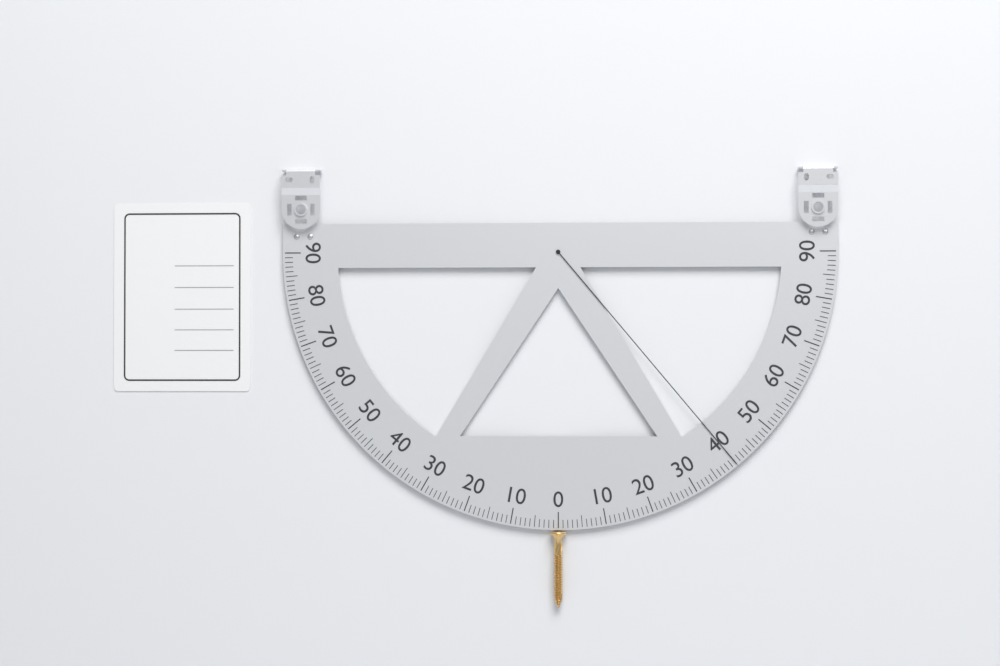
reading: 40 (no unit)
